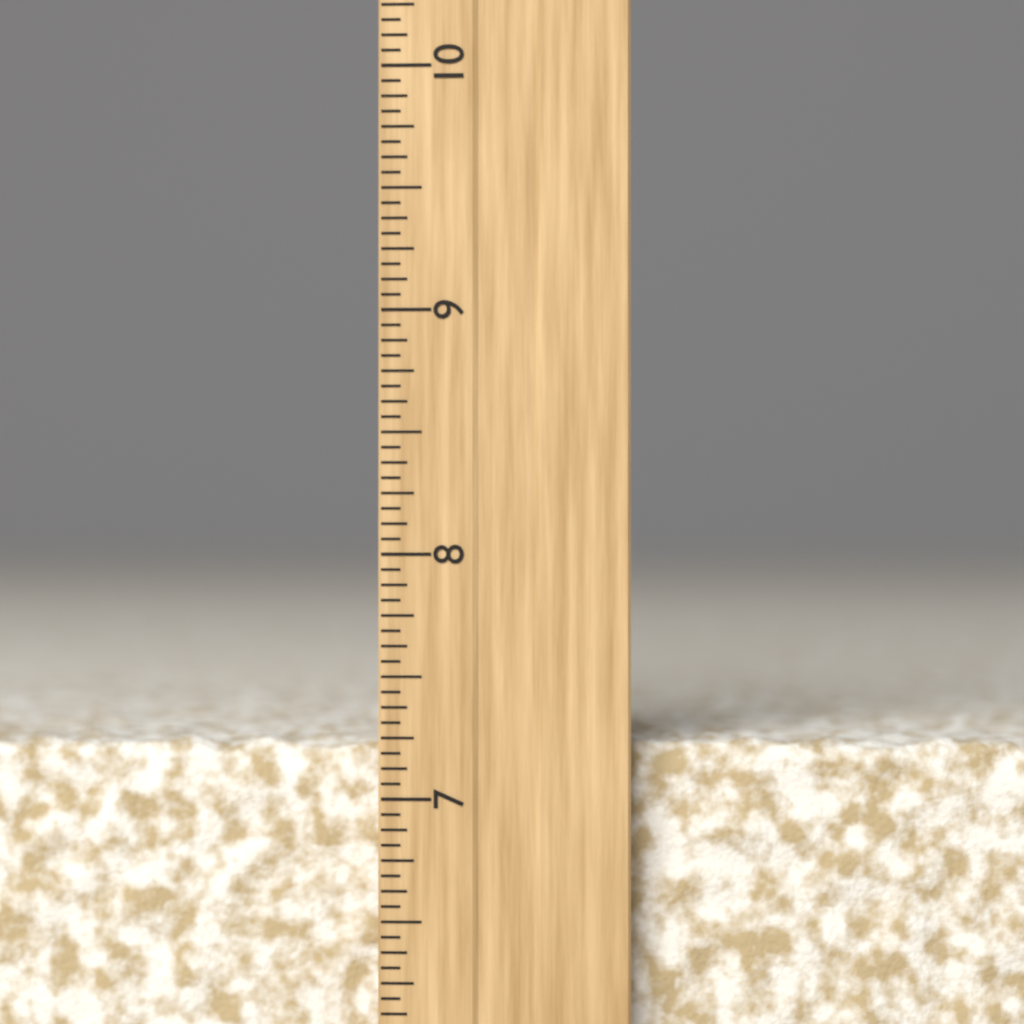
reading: 7.2500 inch
